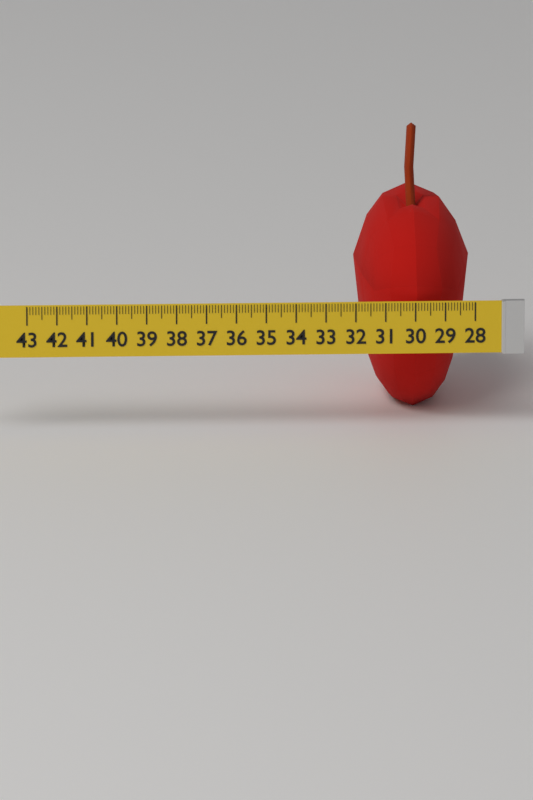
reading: 31.9 (no unit)
